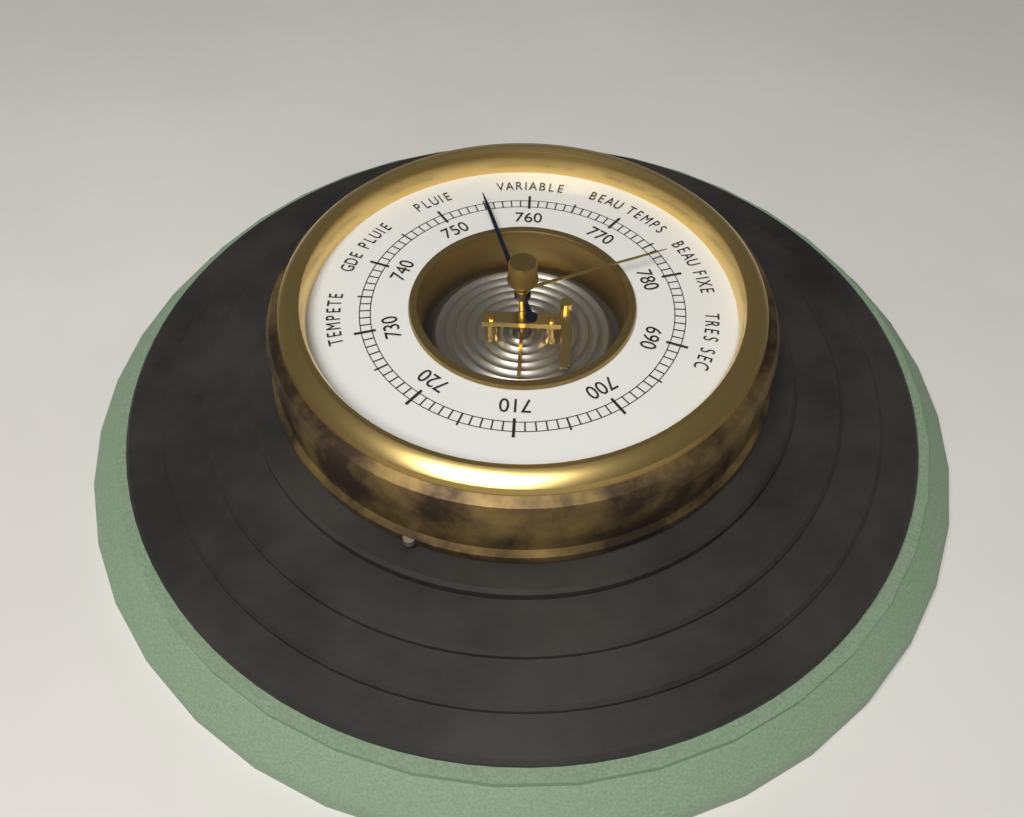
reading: 755 (no unit)
